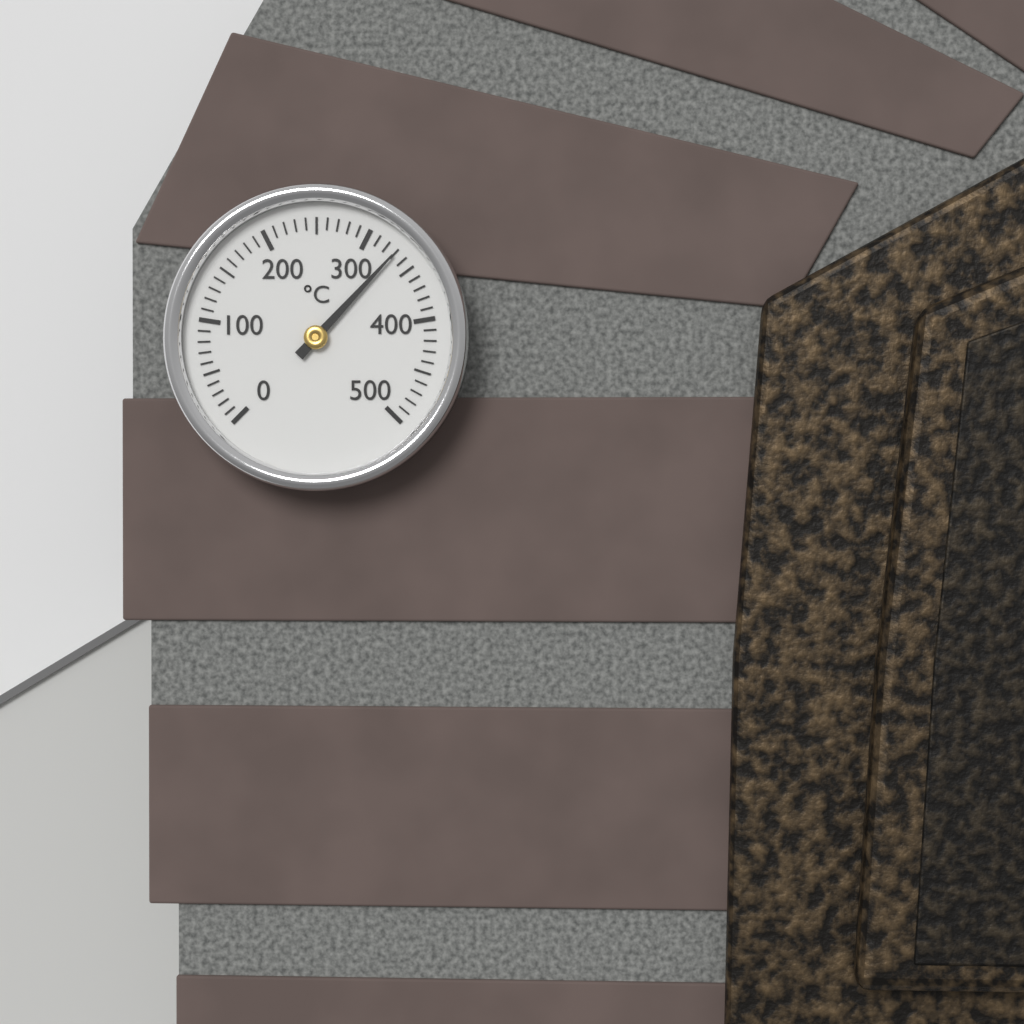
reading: 330 °C
